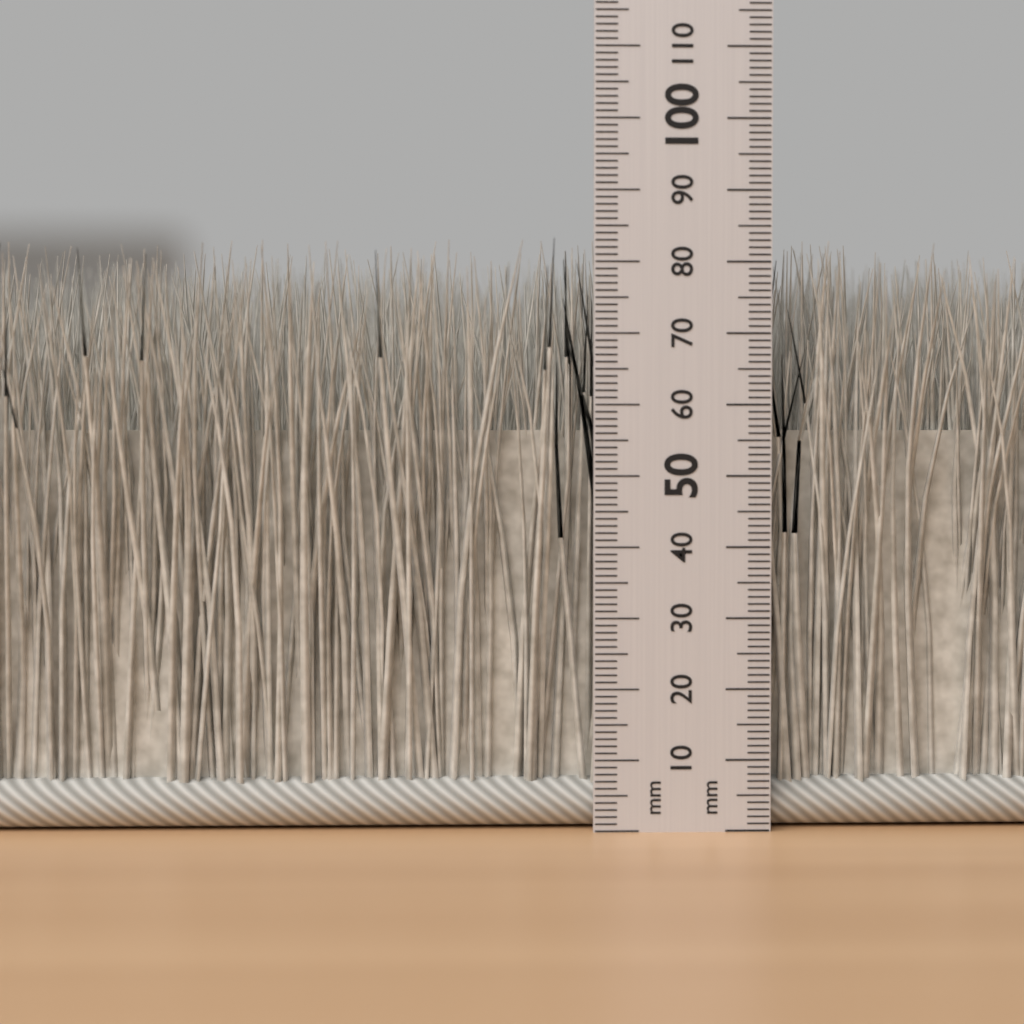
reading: 83 mm
